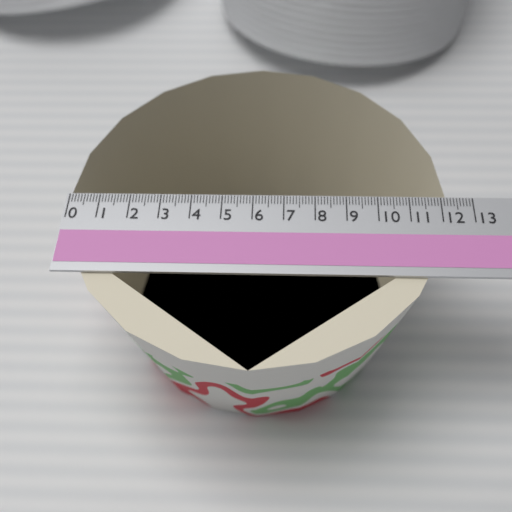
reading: 12.2 (no unit)
